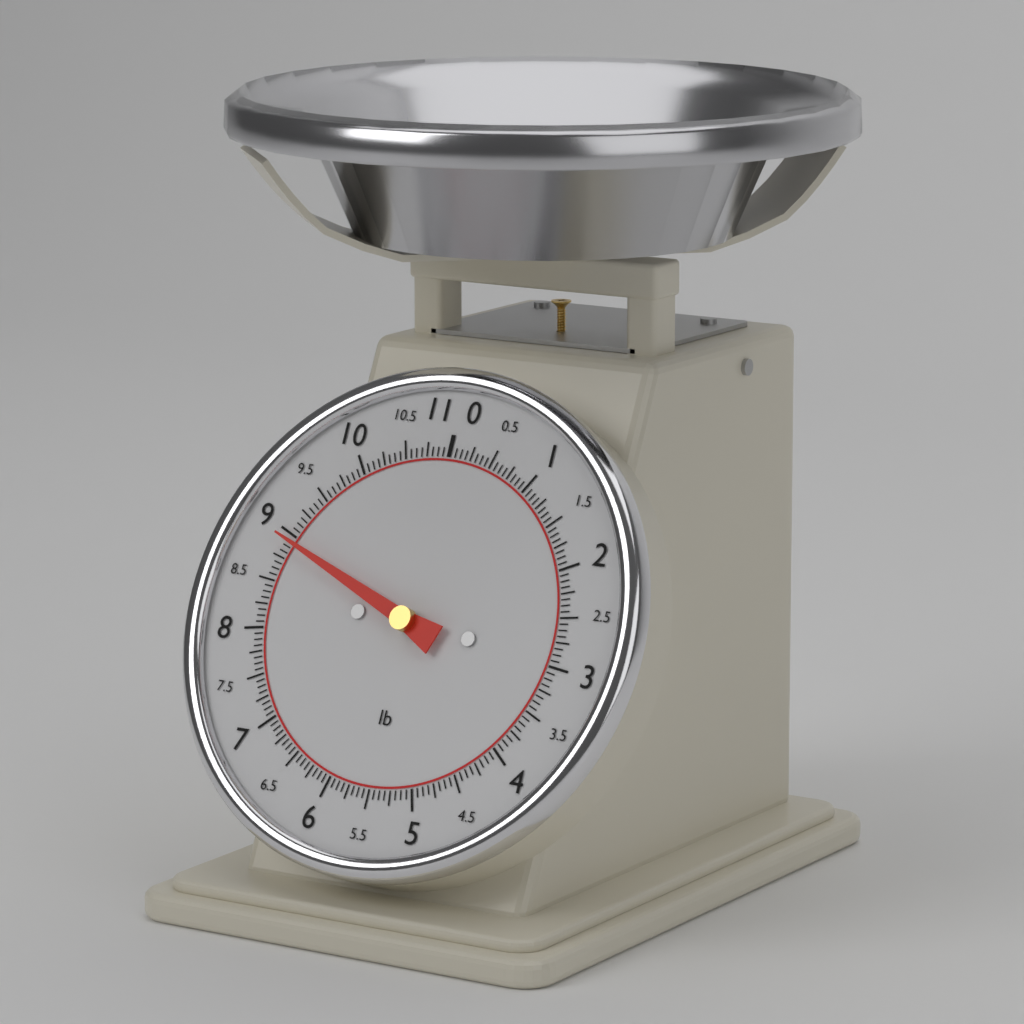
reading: 8.9375 lb
